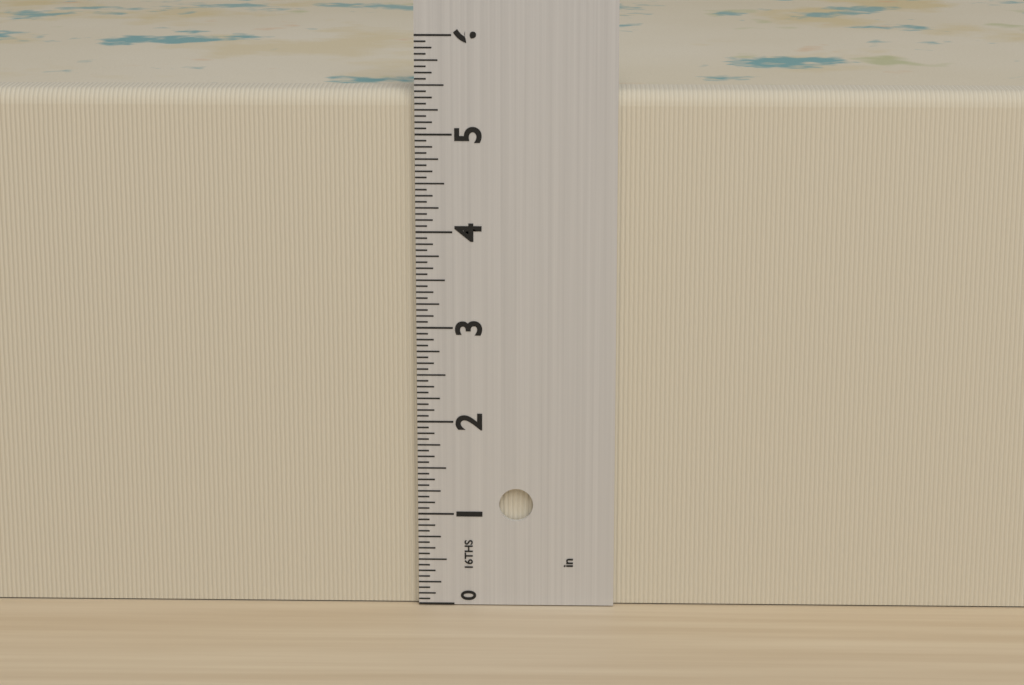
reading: 5.4375 in
